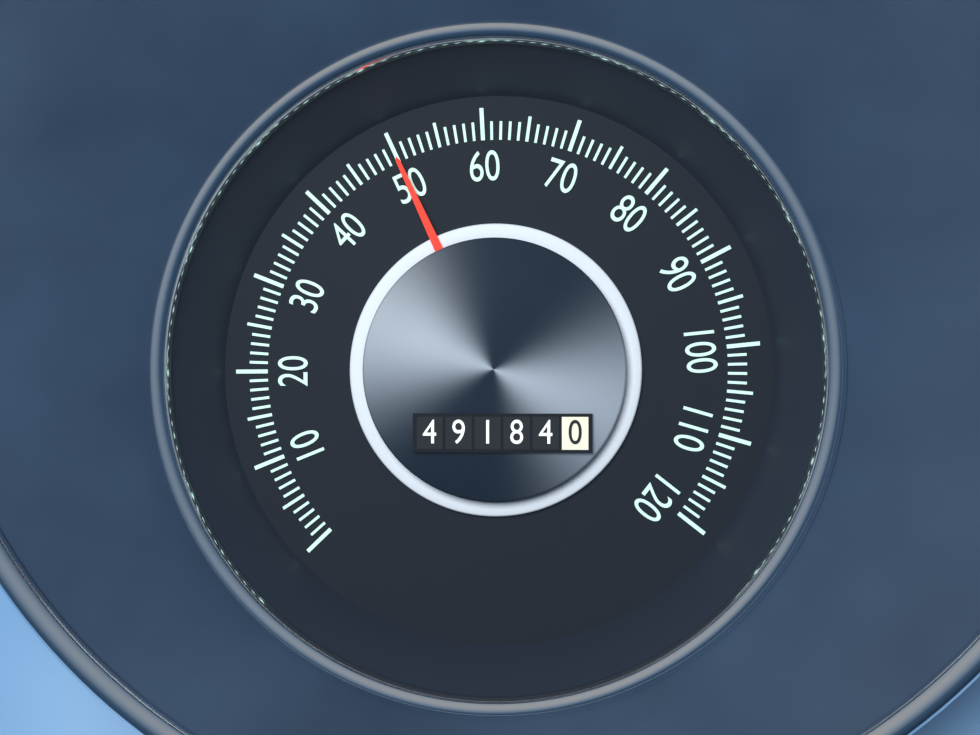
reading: 50 (no unit)
